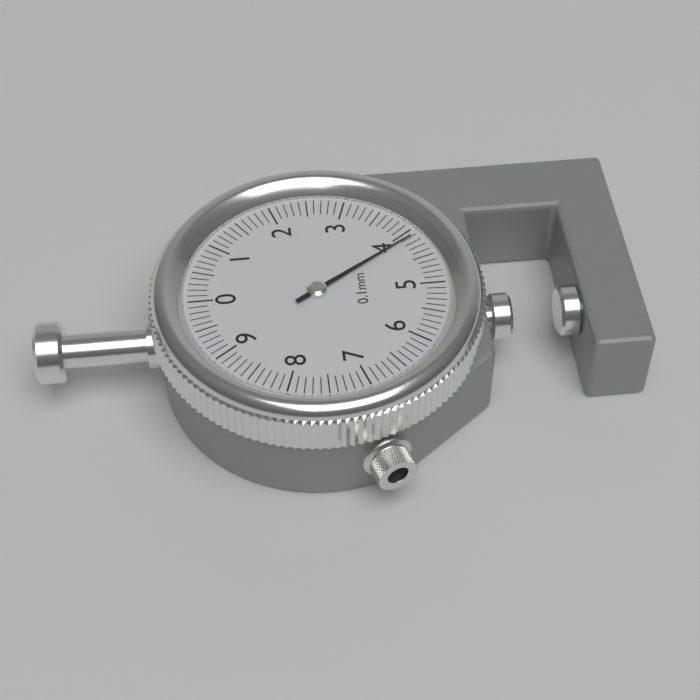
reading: 4.1 mm
